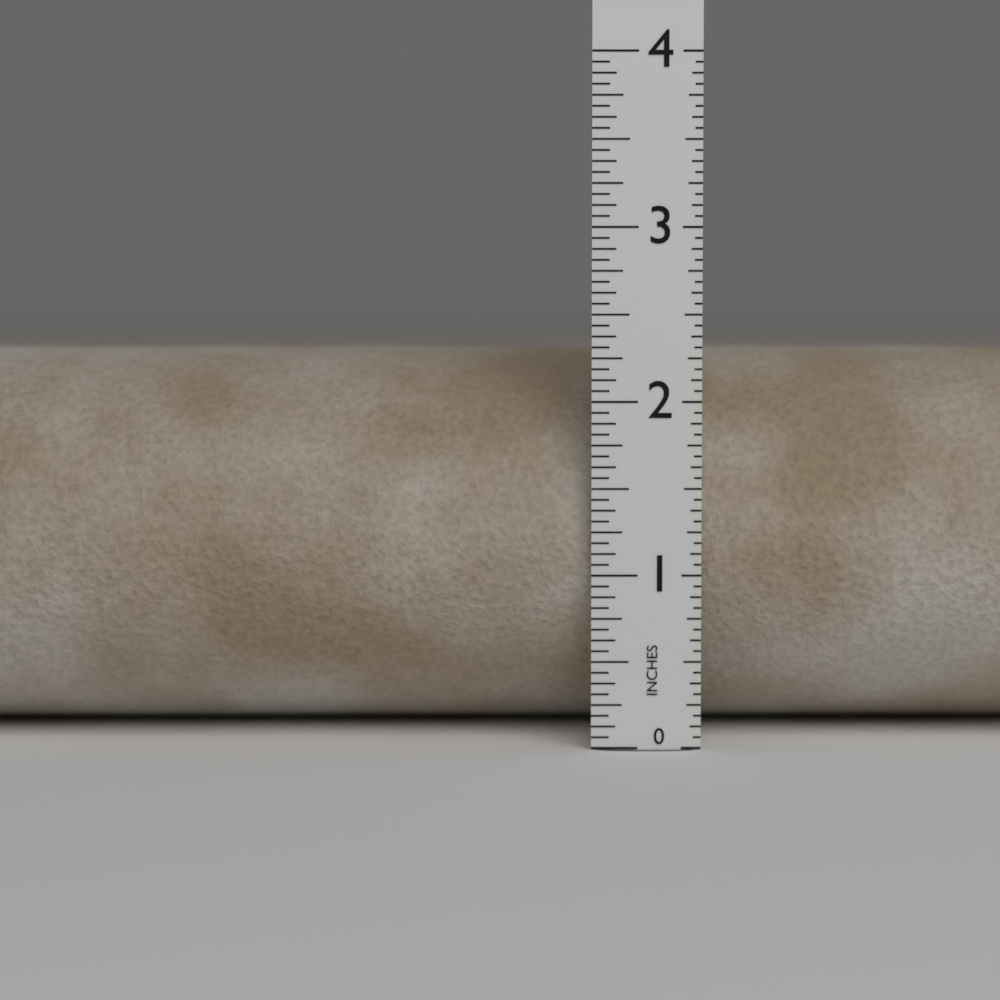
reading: 2.3125 in
